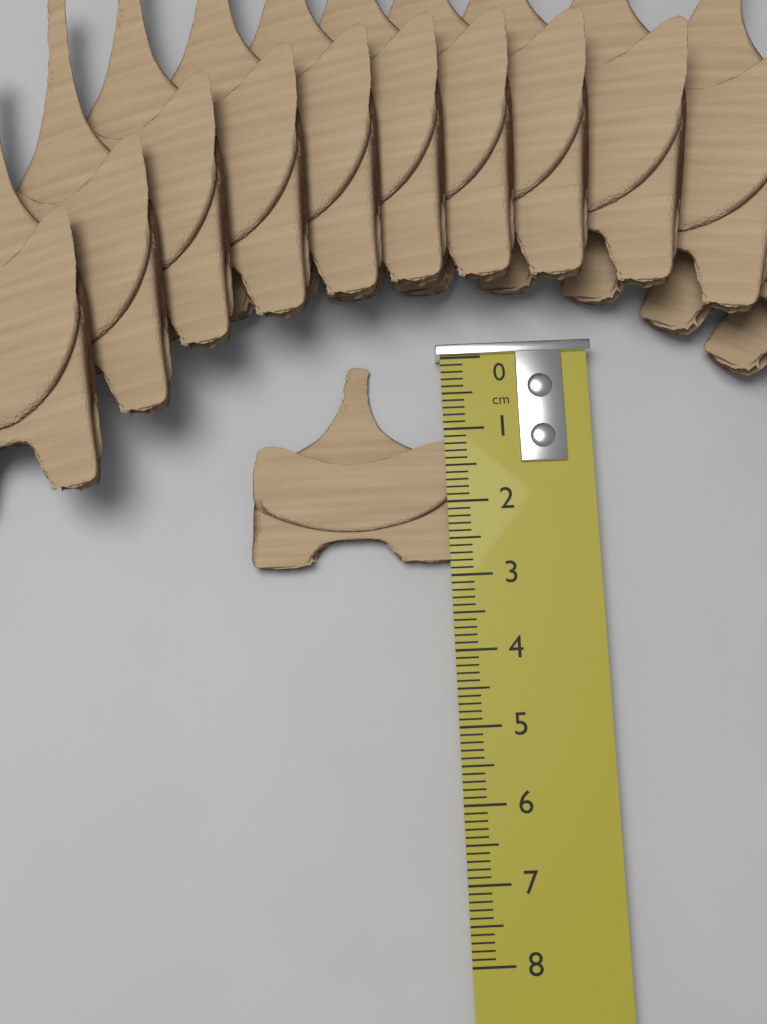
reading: 2.8 cm
